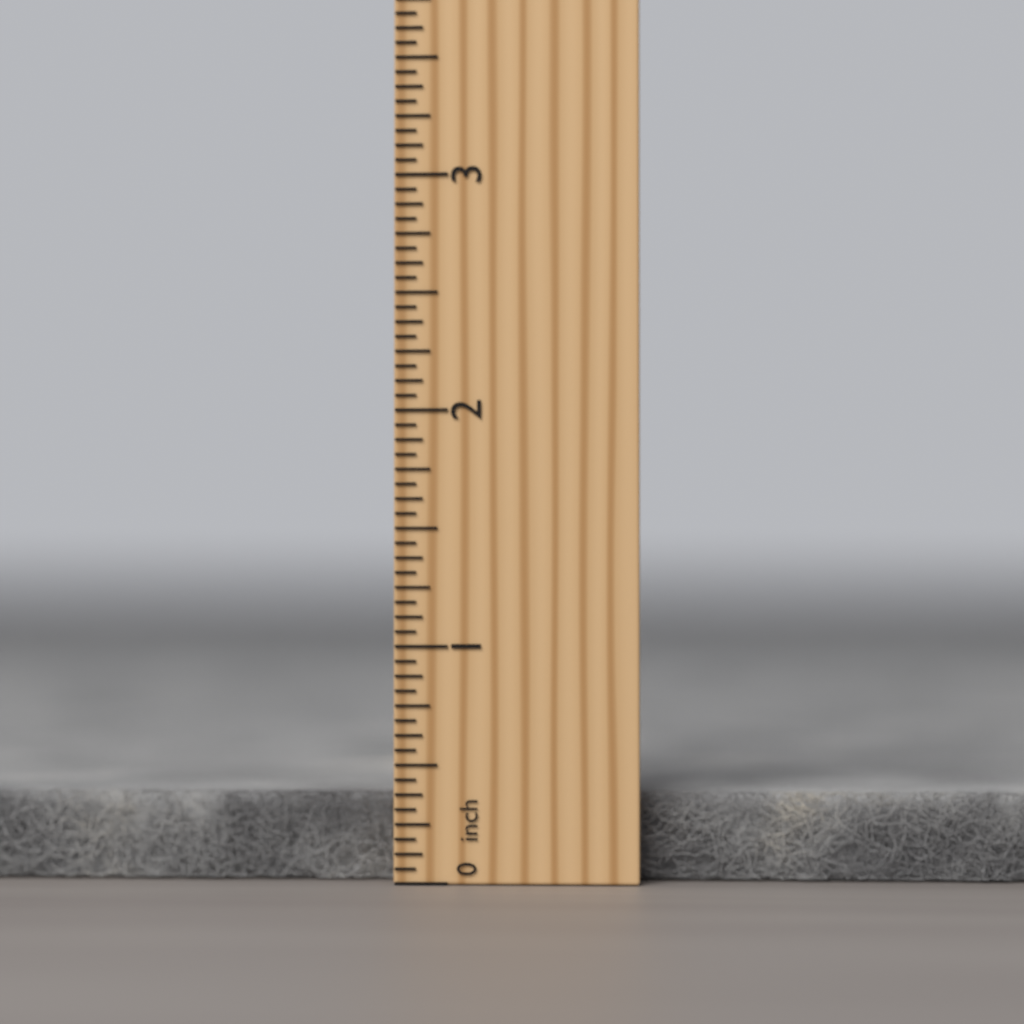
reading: 0.3750 inch
